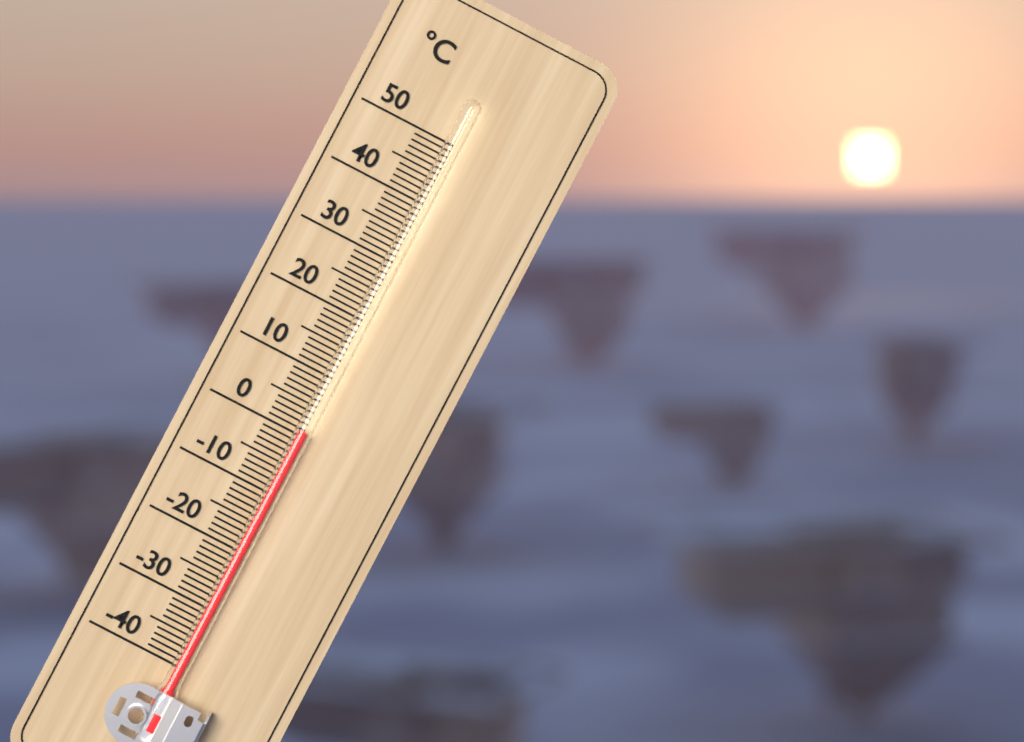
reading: 1 °C
